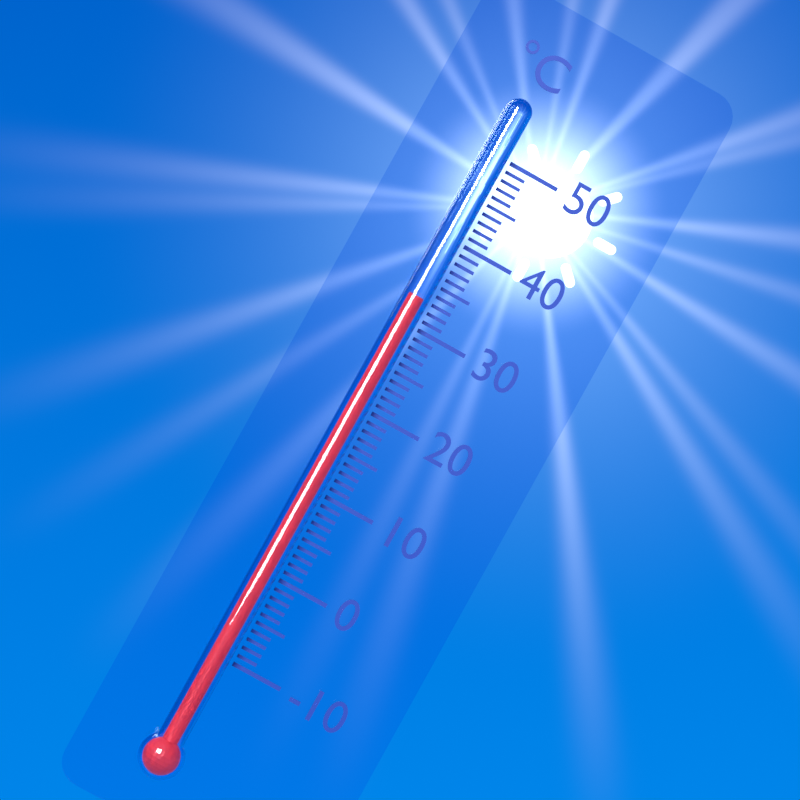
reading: 33 °C
